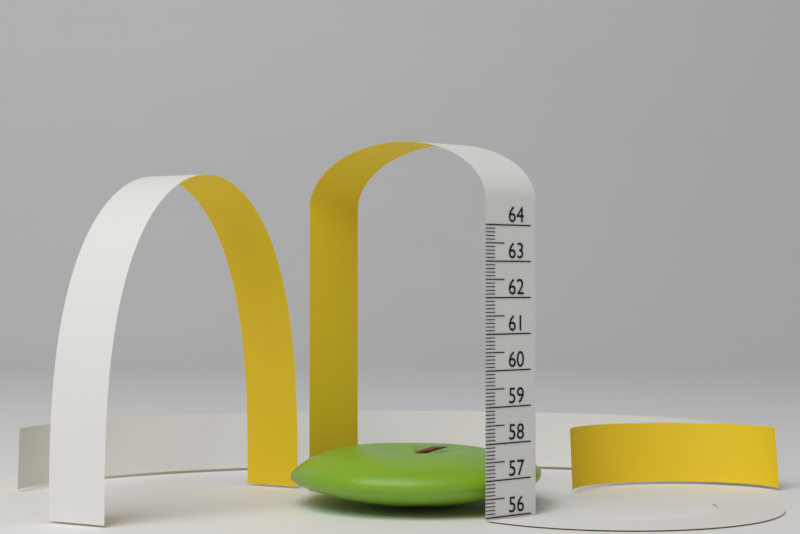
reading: 57.6 (no unit)
